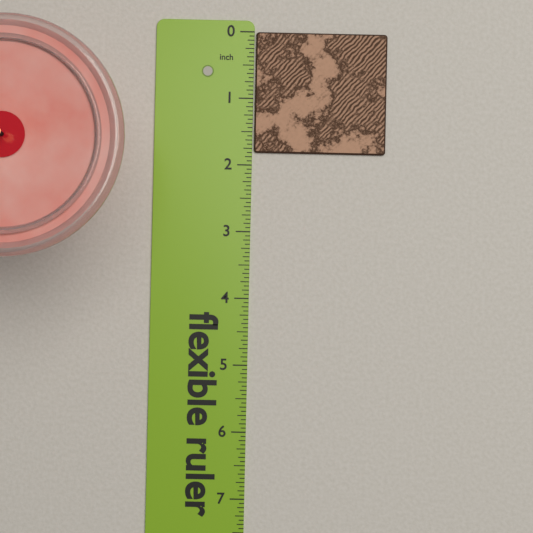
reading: 1.8125 in
